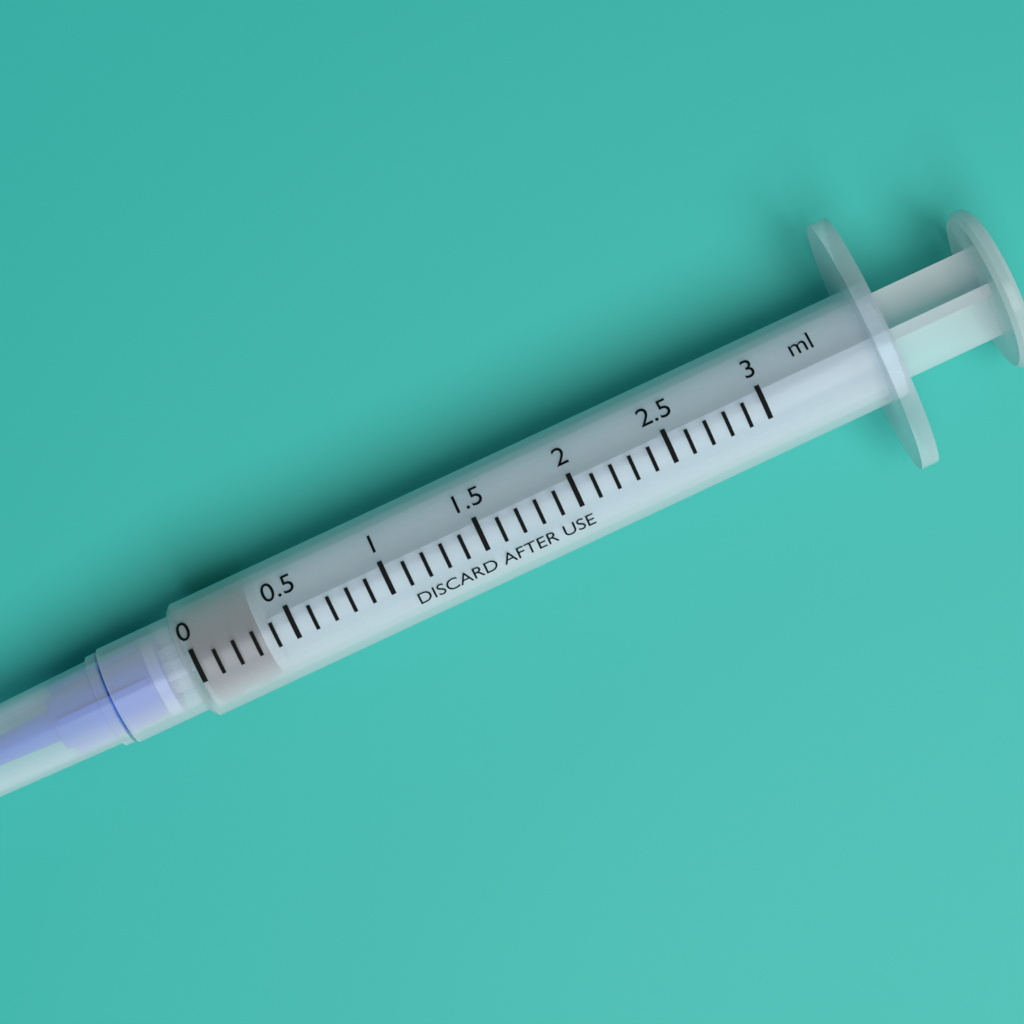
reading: 0.0 ml
